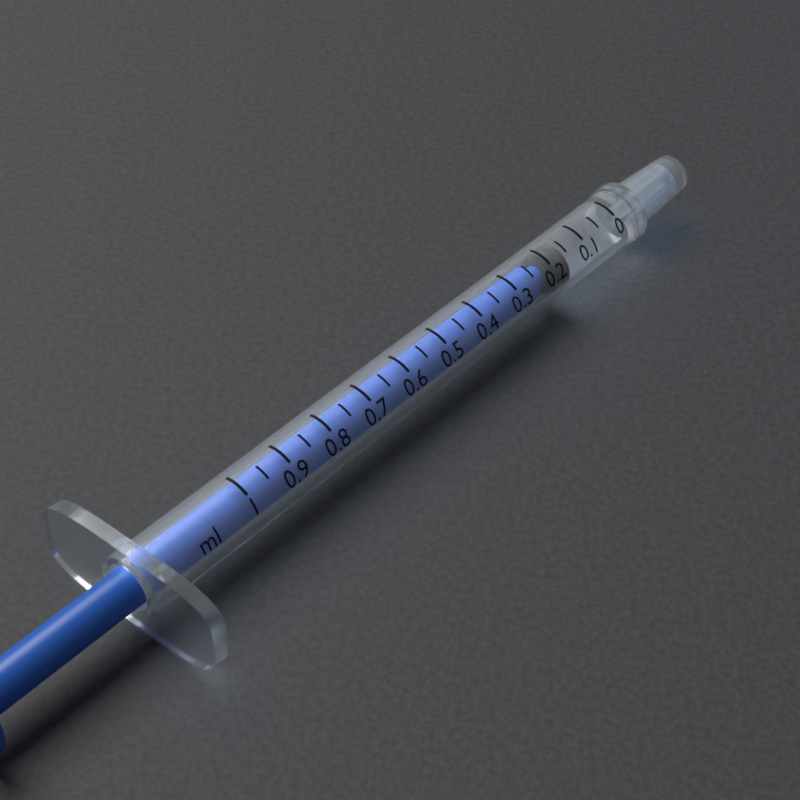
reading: 0.15 ml
